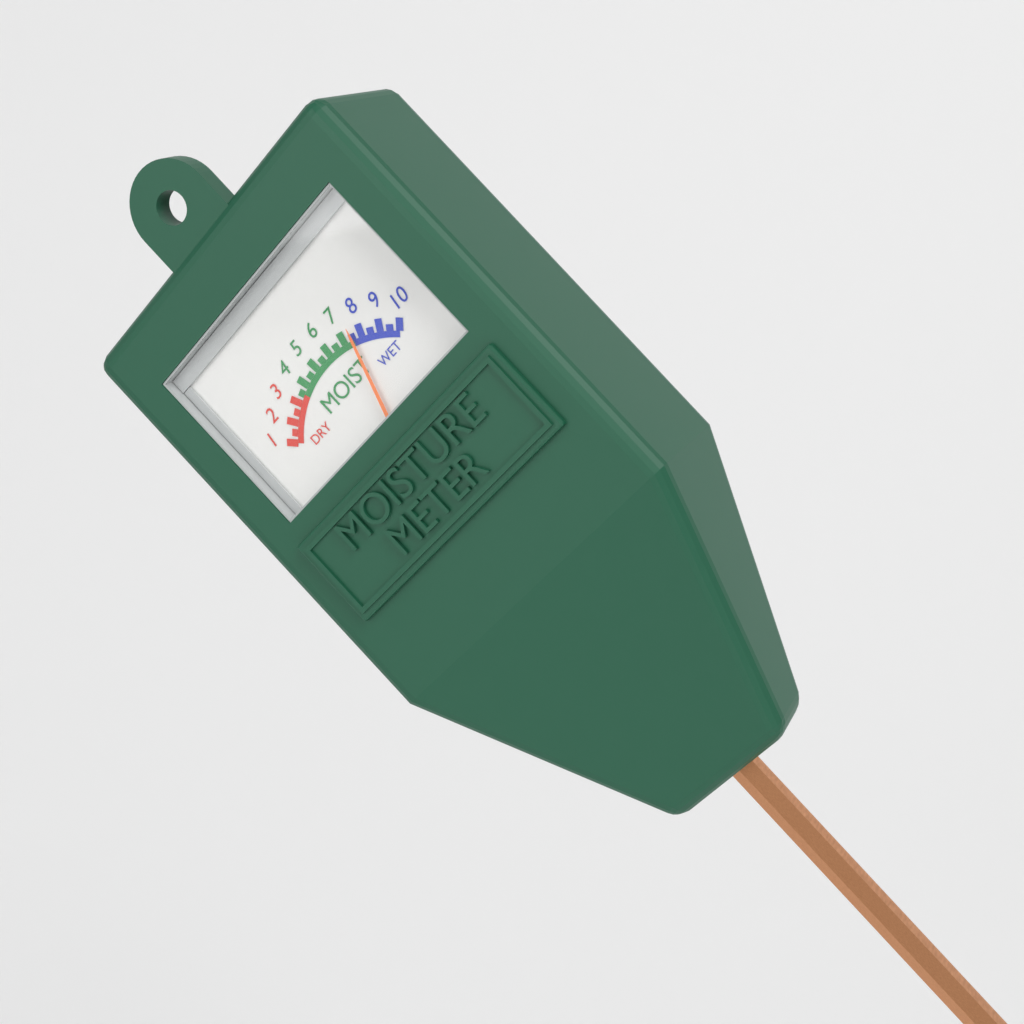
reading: 7.5 (no unit)
